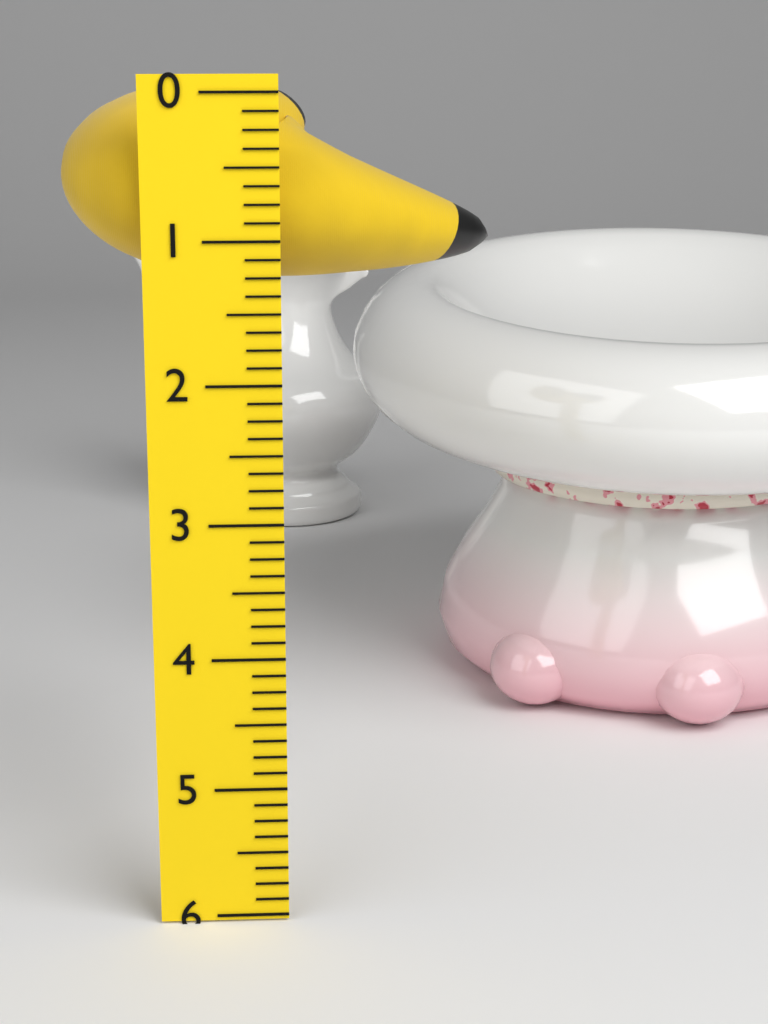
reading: 1.375 (no unit)
